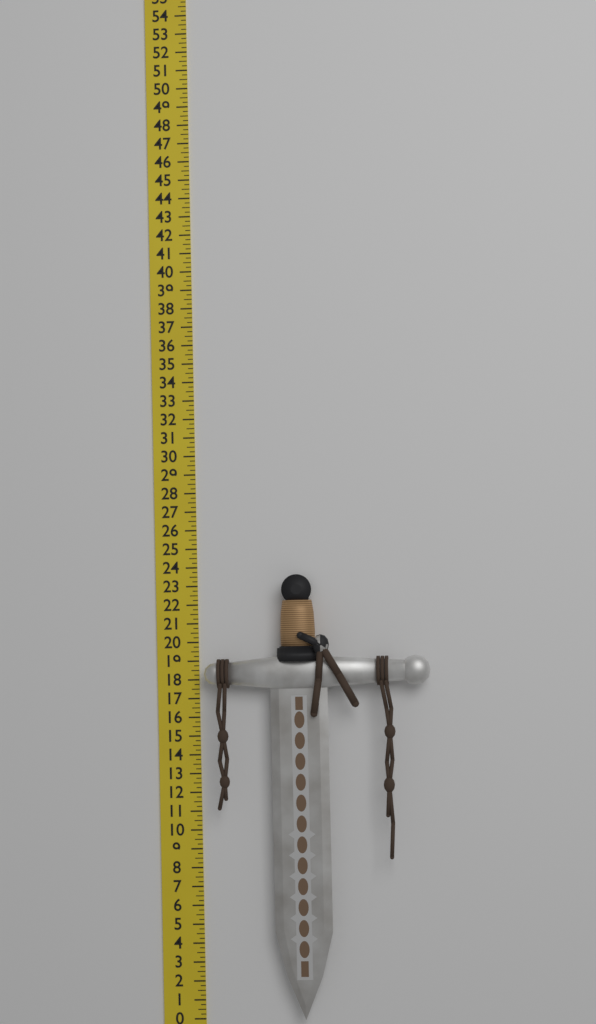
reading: 23.50 in
